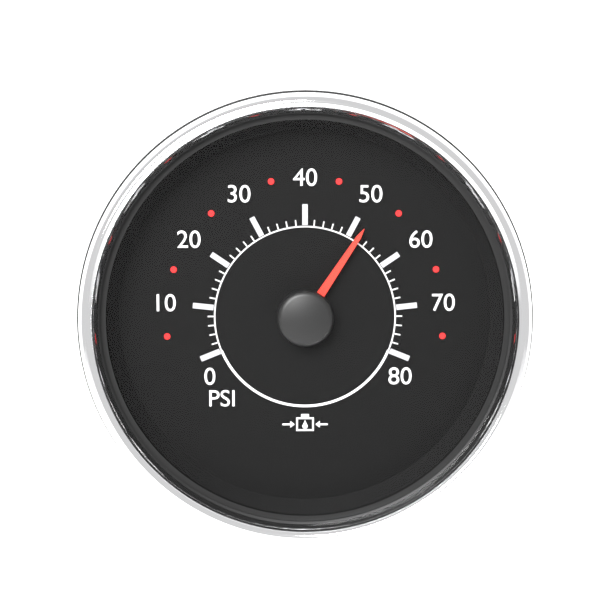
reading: 52 psi
